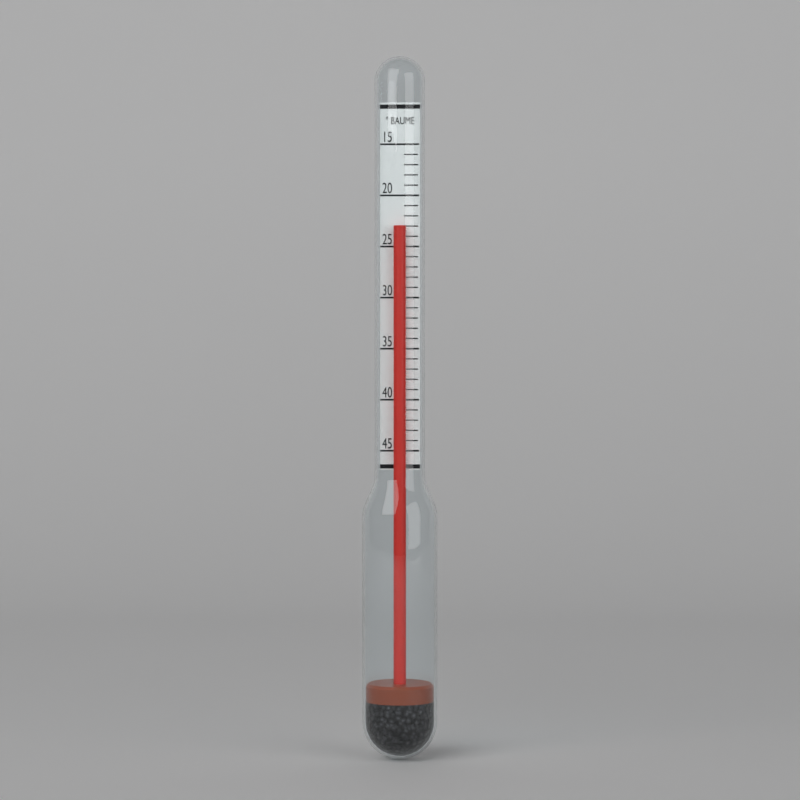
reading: 23 °Baumé
